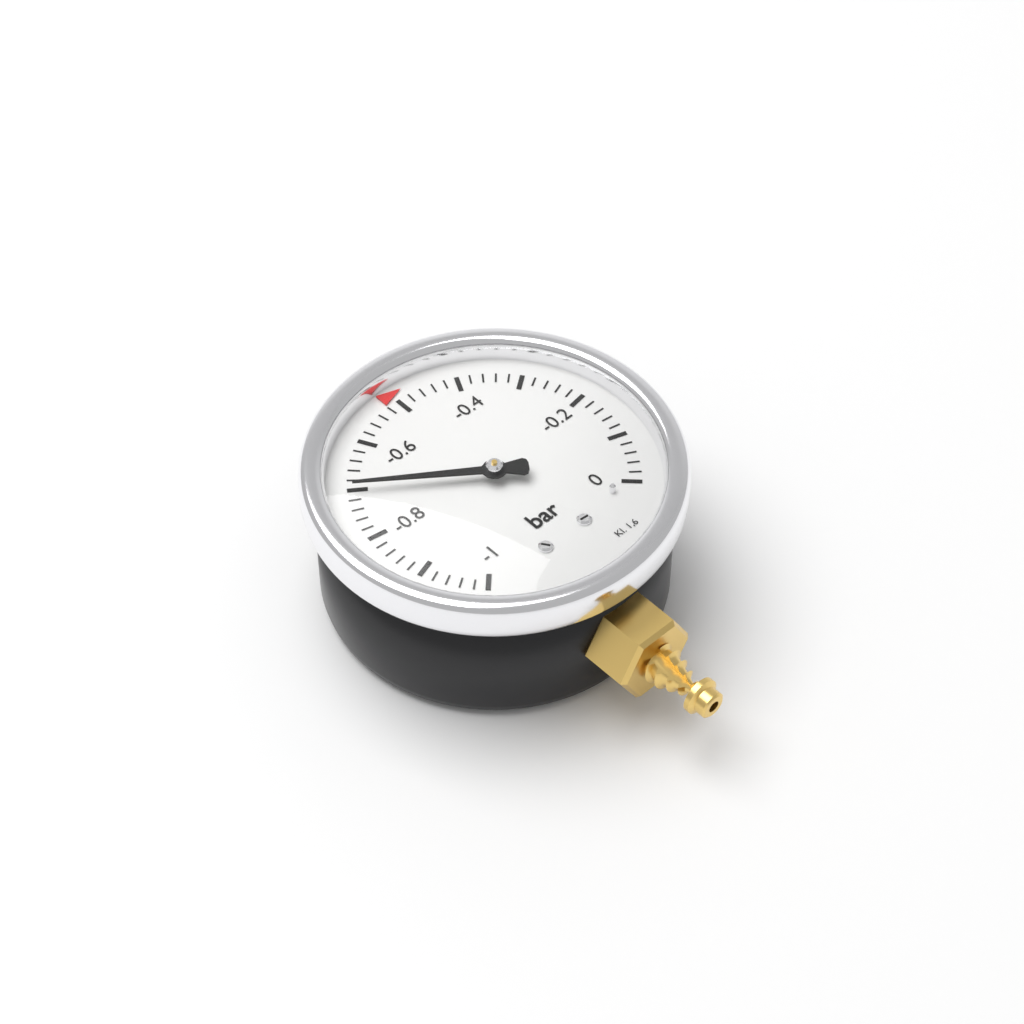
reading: -0.70 bar
